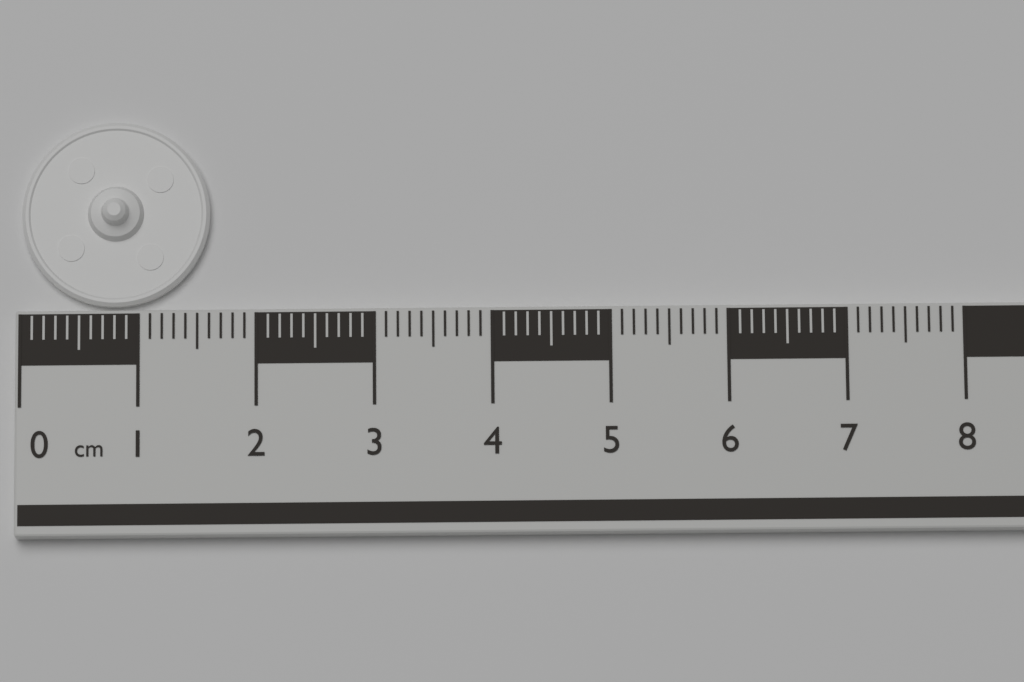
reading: 1.6 cm
